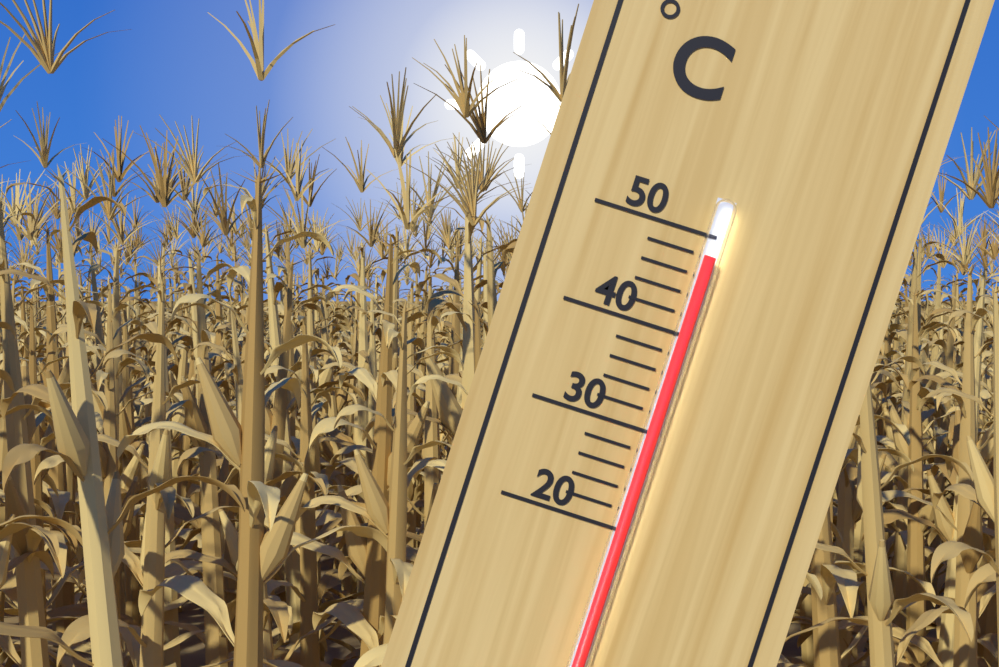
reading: 48 °C
